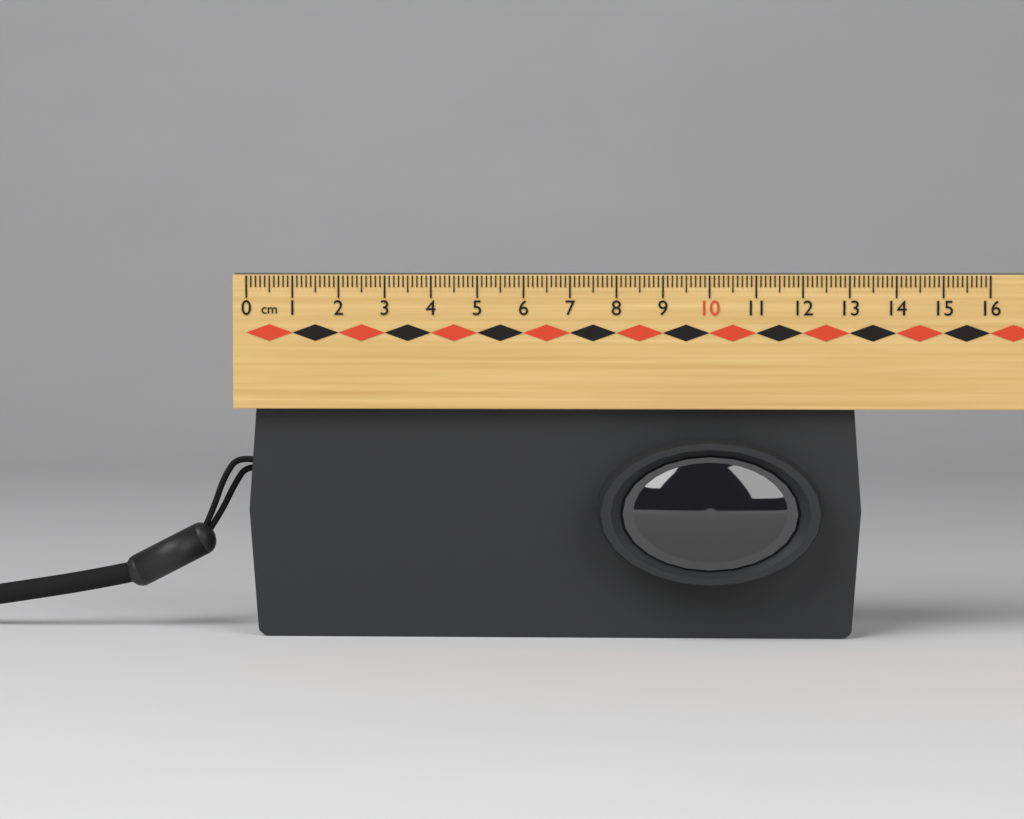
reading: 13.3 cm
